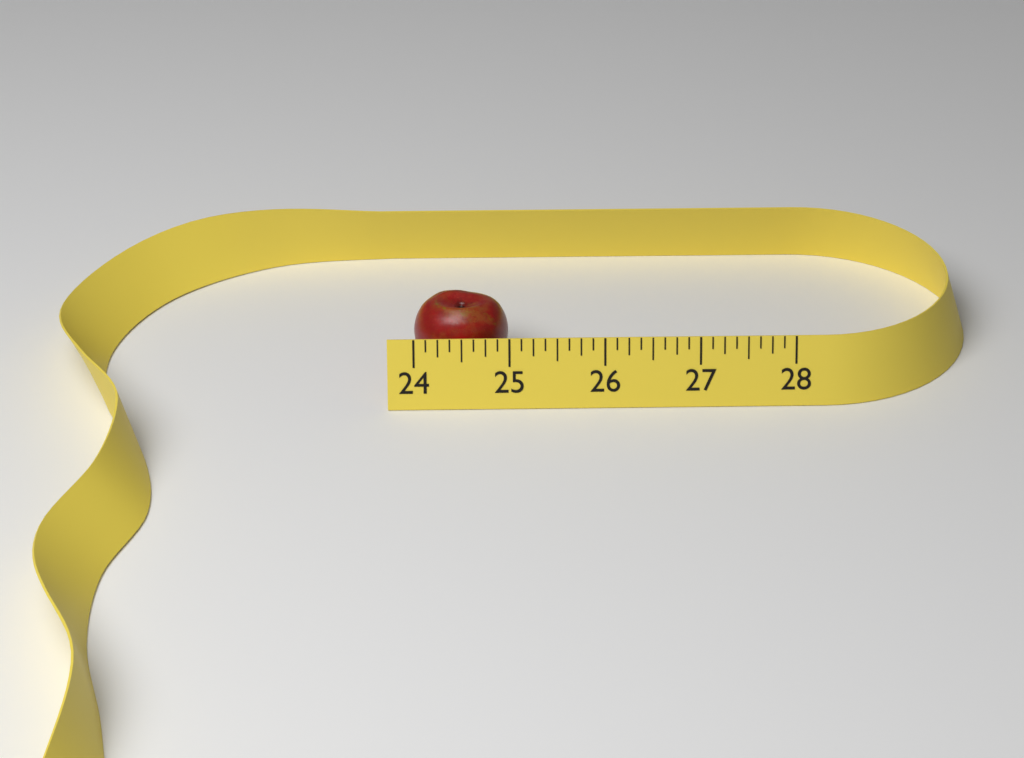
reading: 25.000 (no unit)
